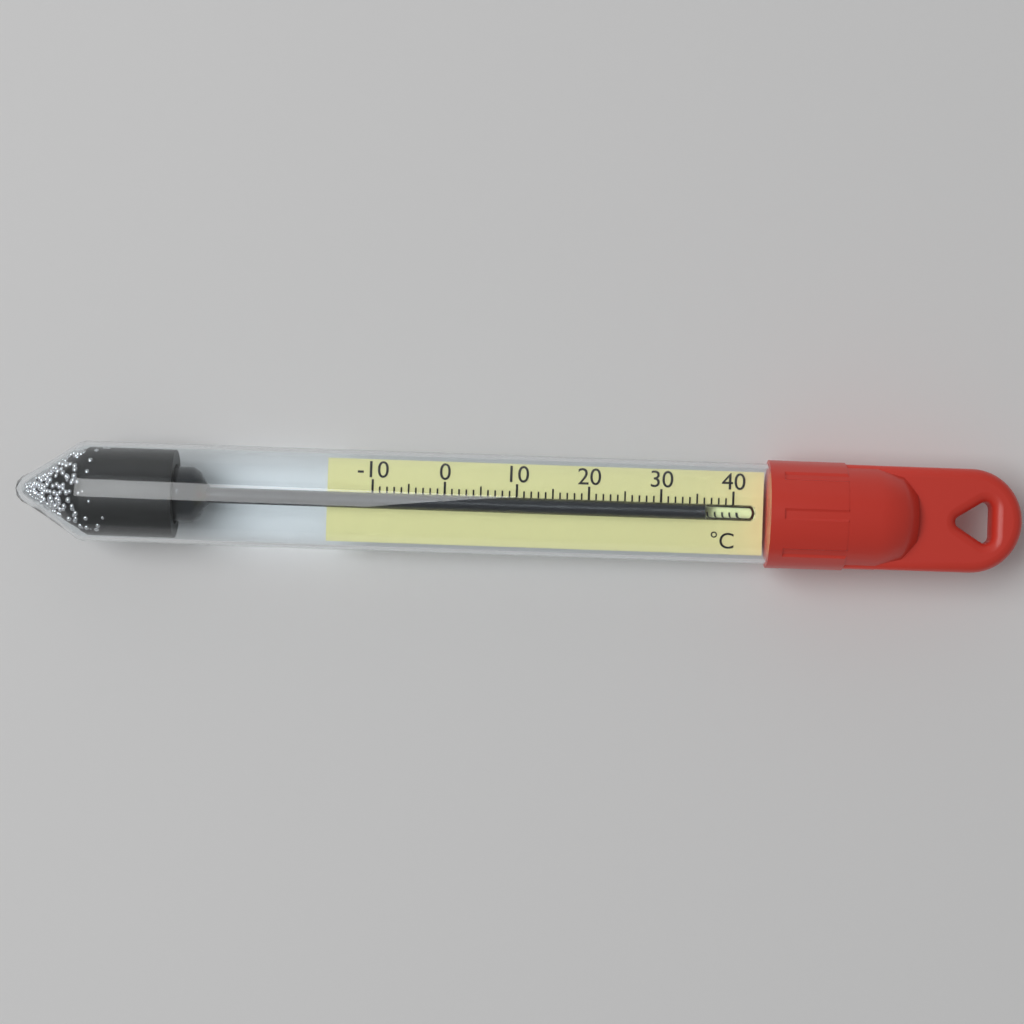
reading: 36 °C
